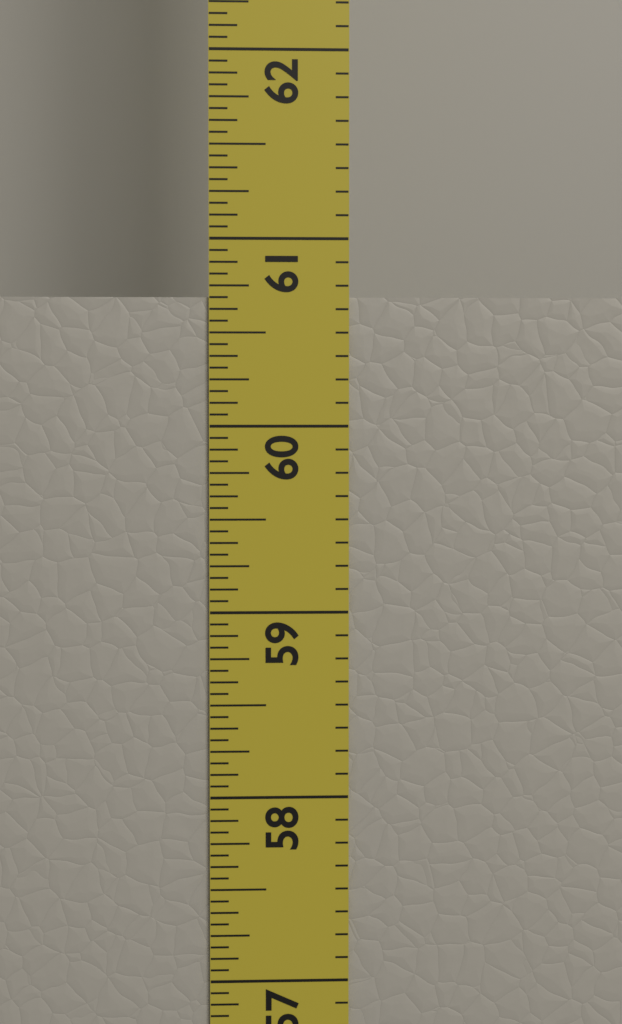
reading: 60.6875 in
